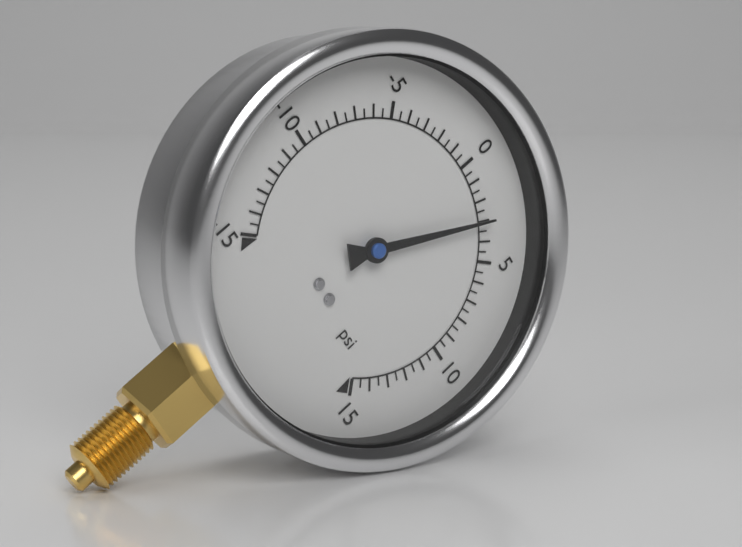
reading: 3.0 psi
